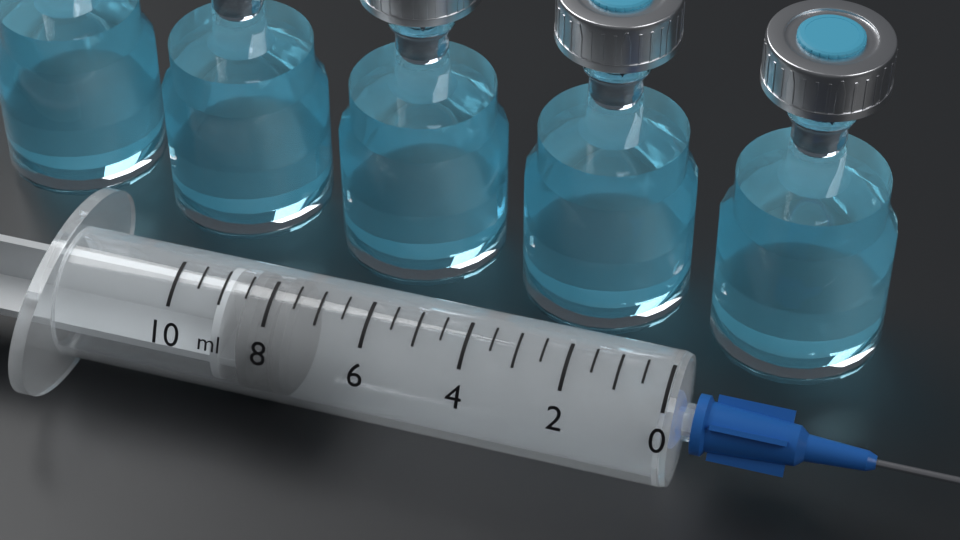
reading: 7.5 ml
